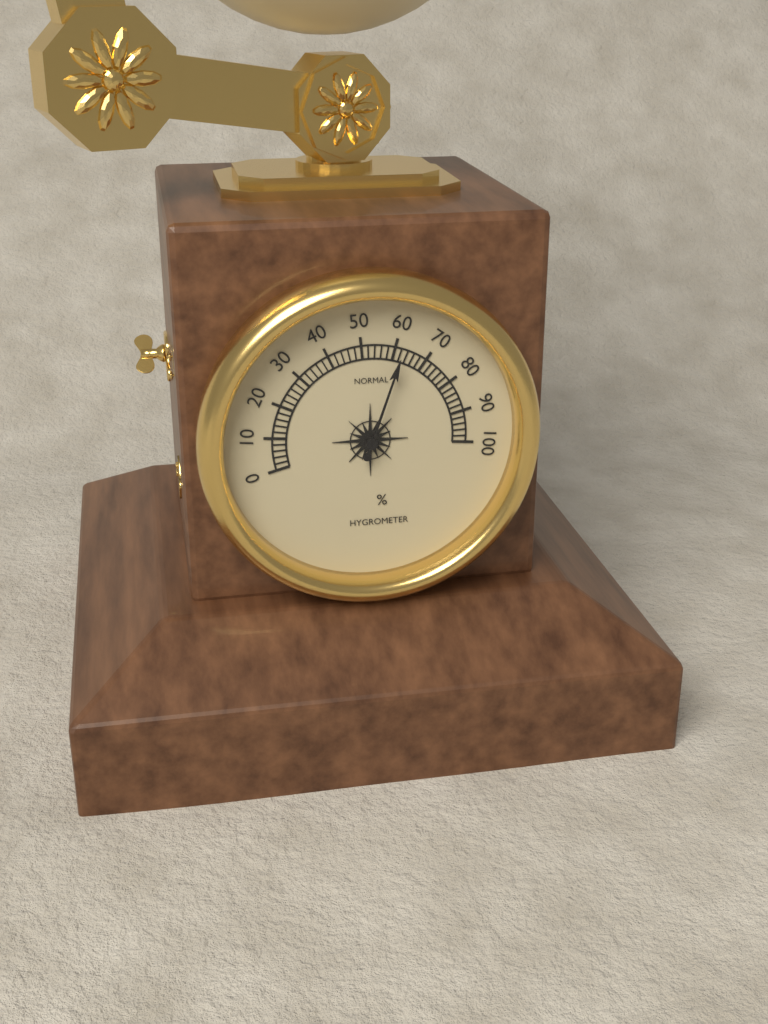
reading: 62 %
